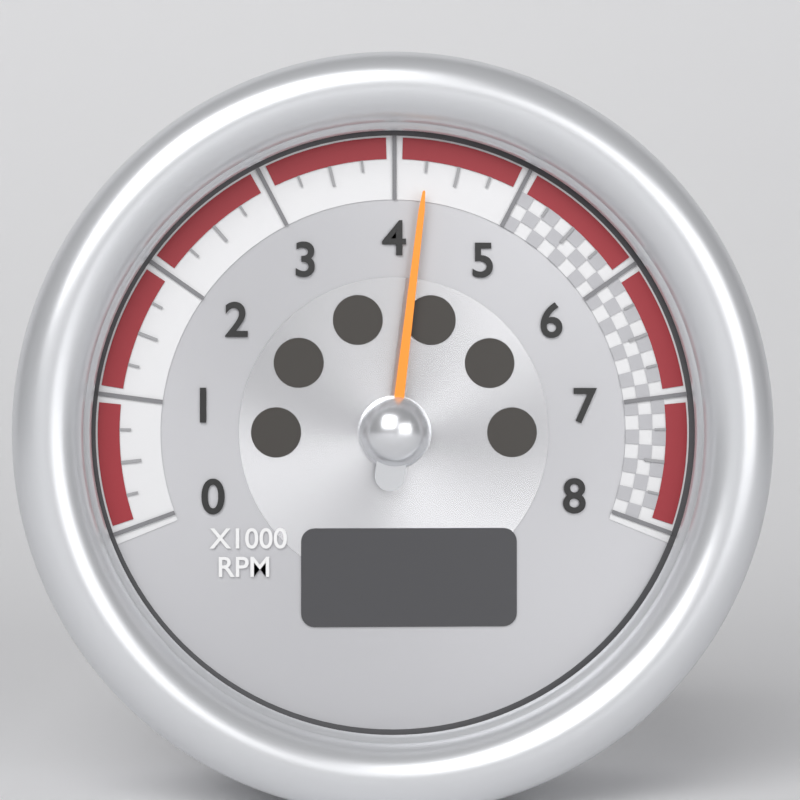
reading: 4.25 x1000 RPM
